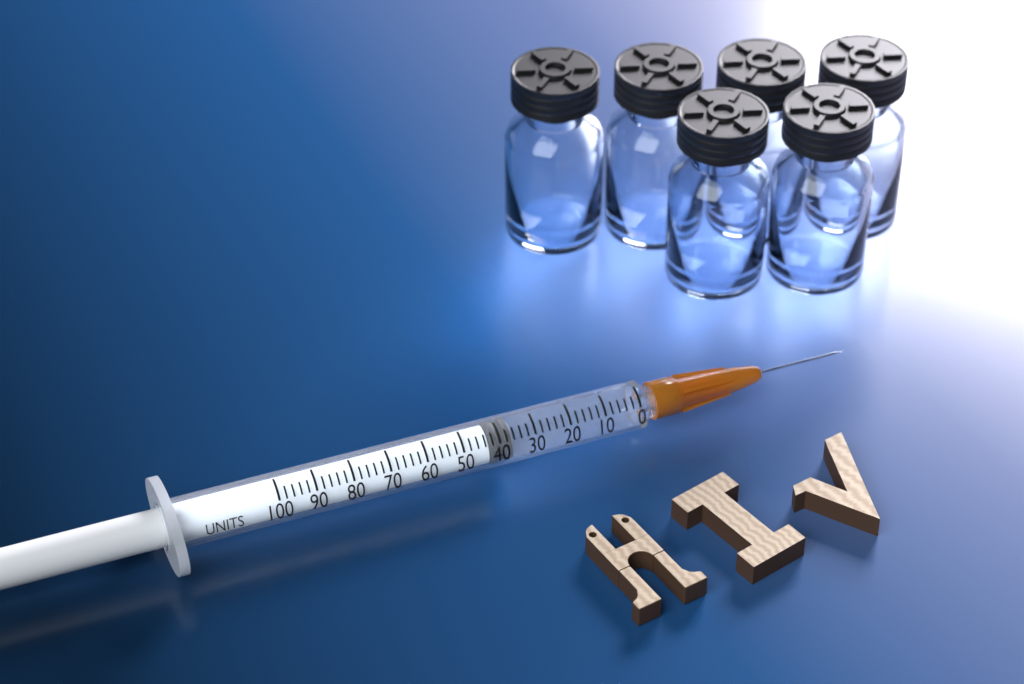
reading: 36 units
